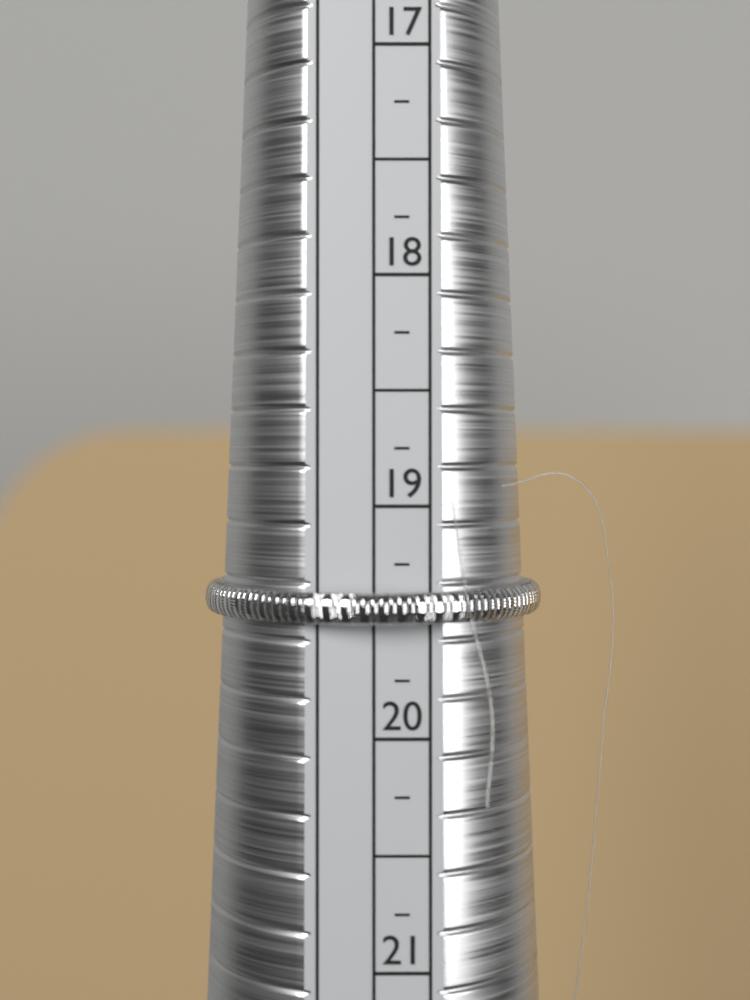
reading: 19.50 (no unit)
